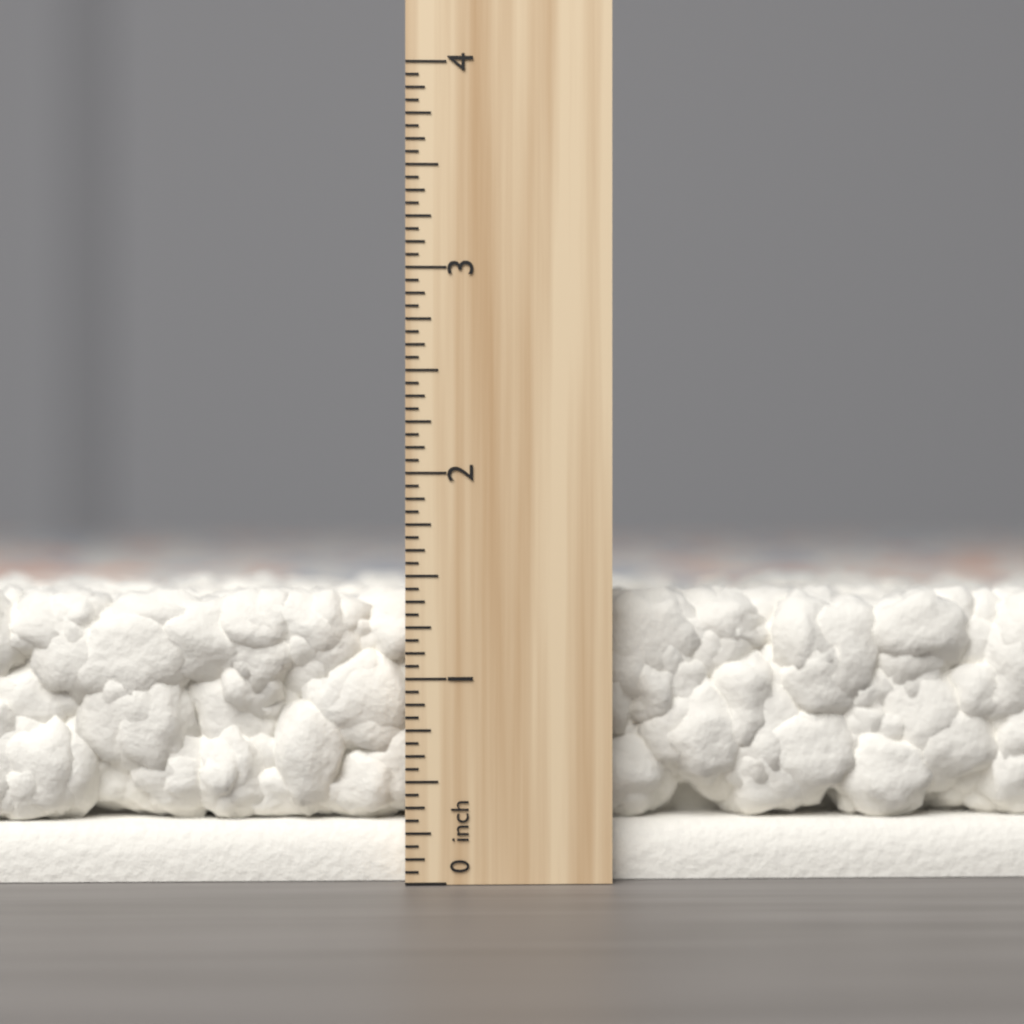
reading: 1.4375 inch
